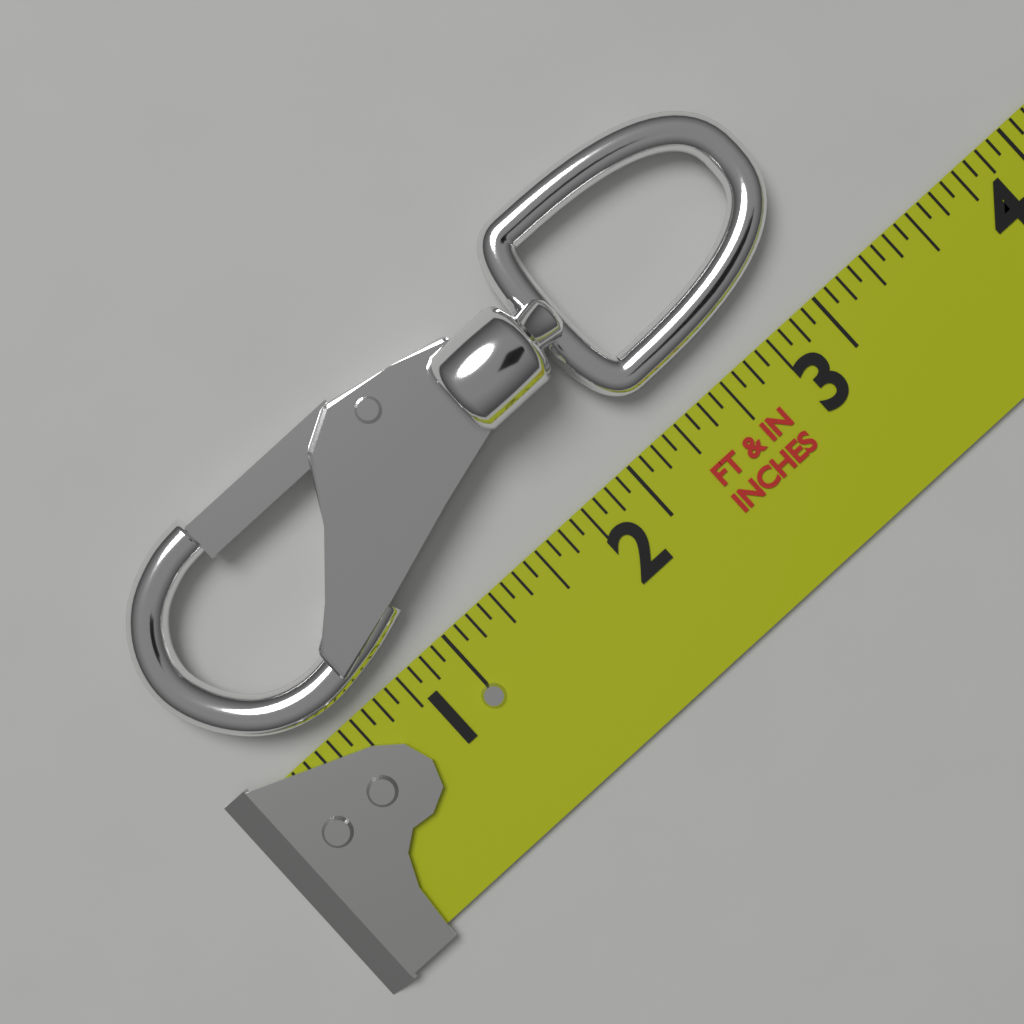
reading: 3.1875 in
